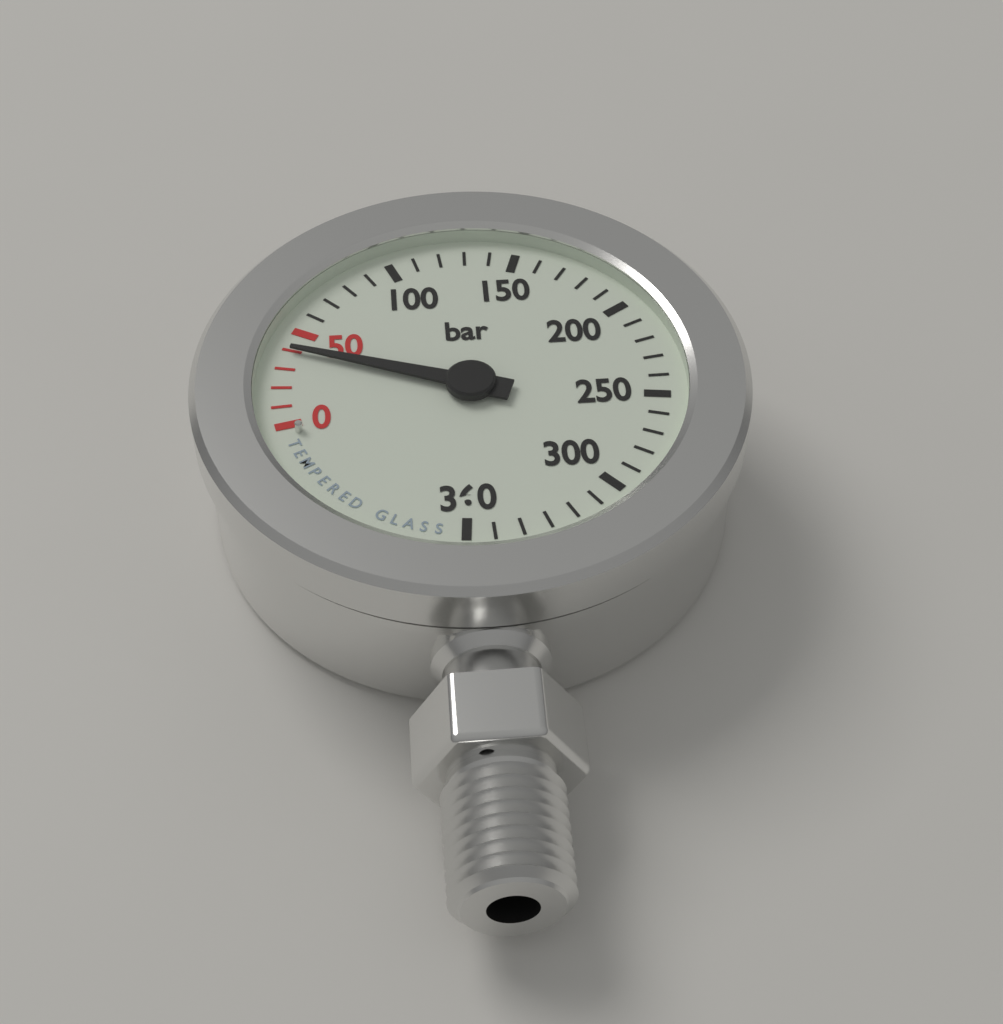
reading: 40 bar
